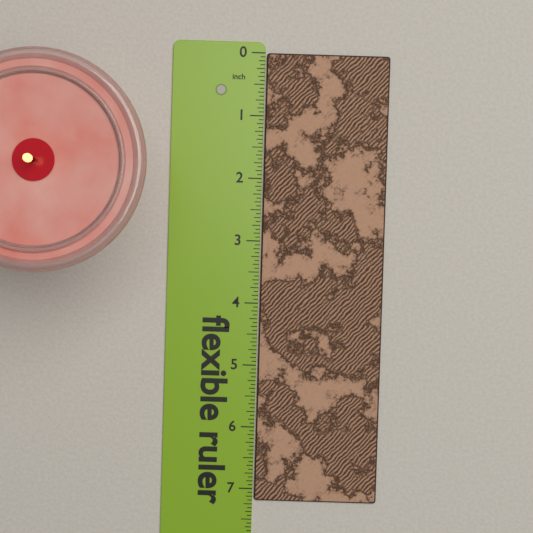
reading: 7.1875 in
